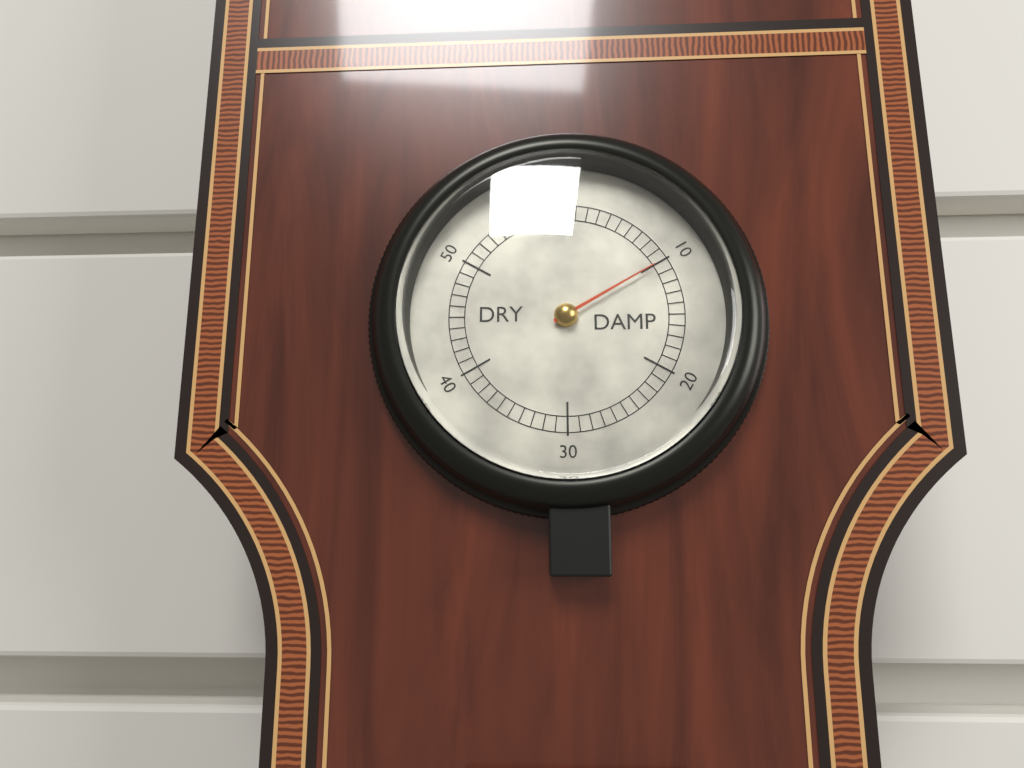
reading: 10 (no unit)
